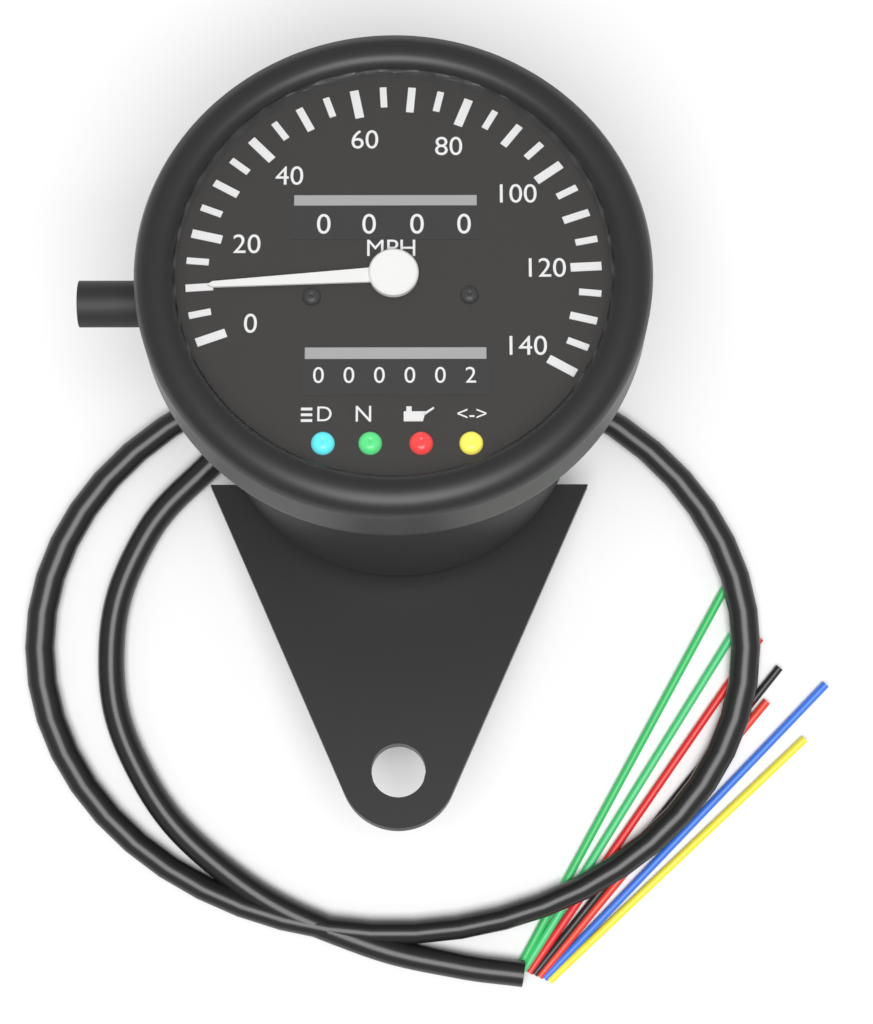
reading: 10 MPH
